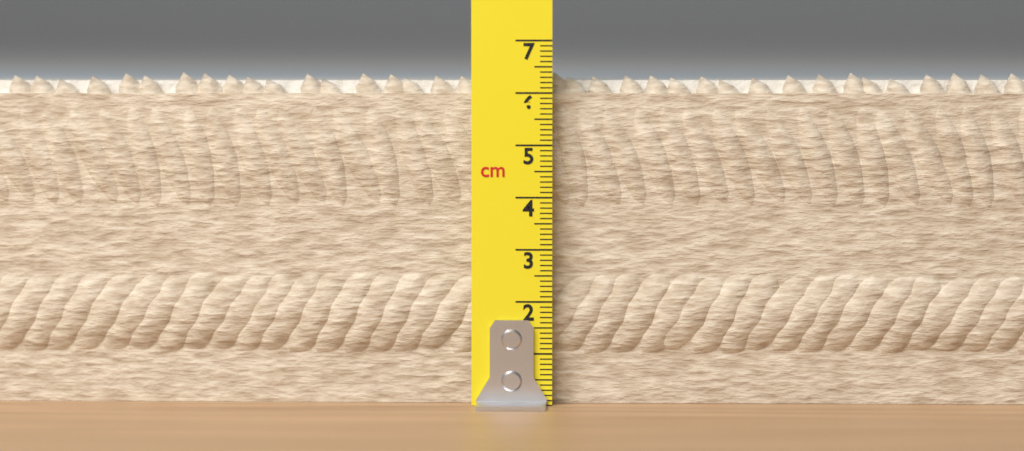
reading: 6.4 cm
